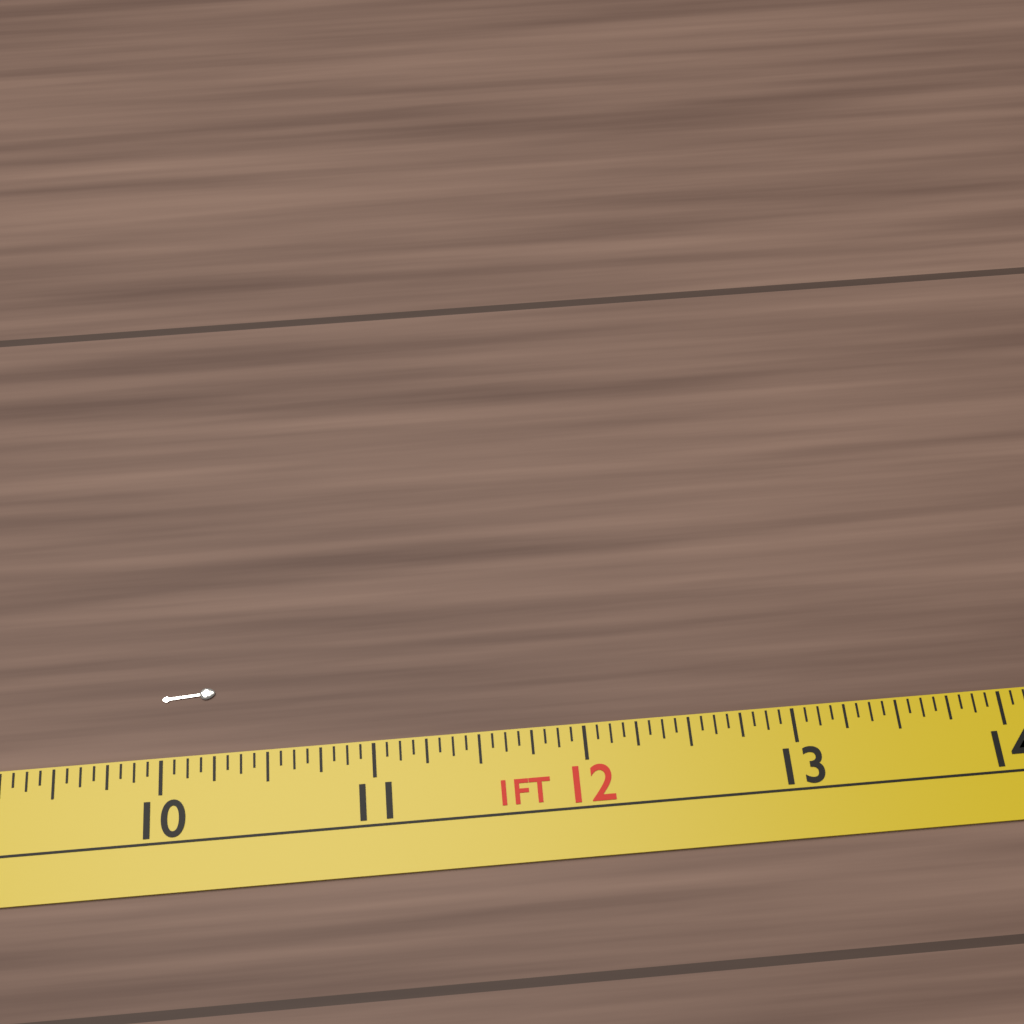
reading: 10.2500 in
